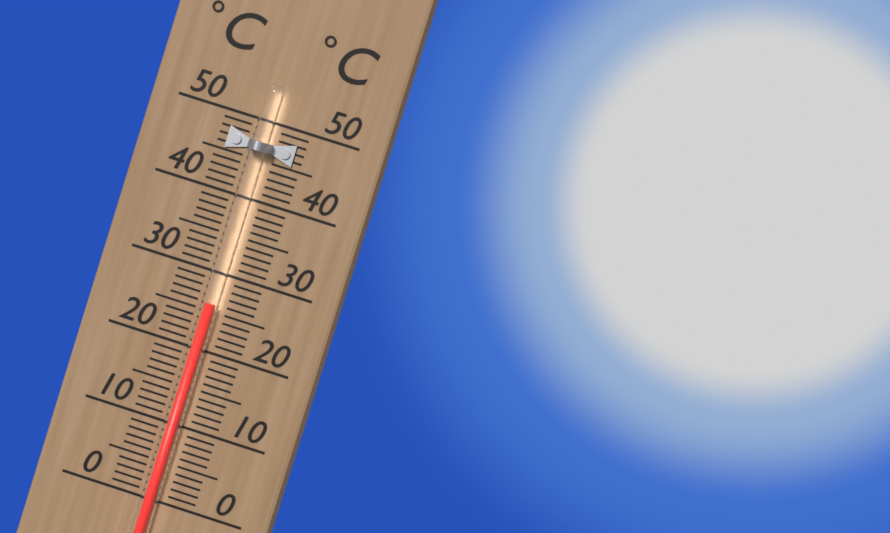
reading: 26 °C
